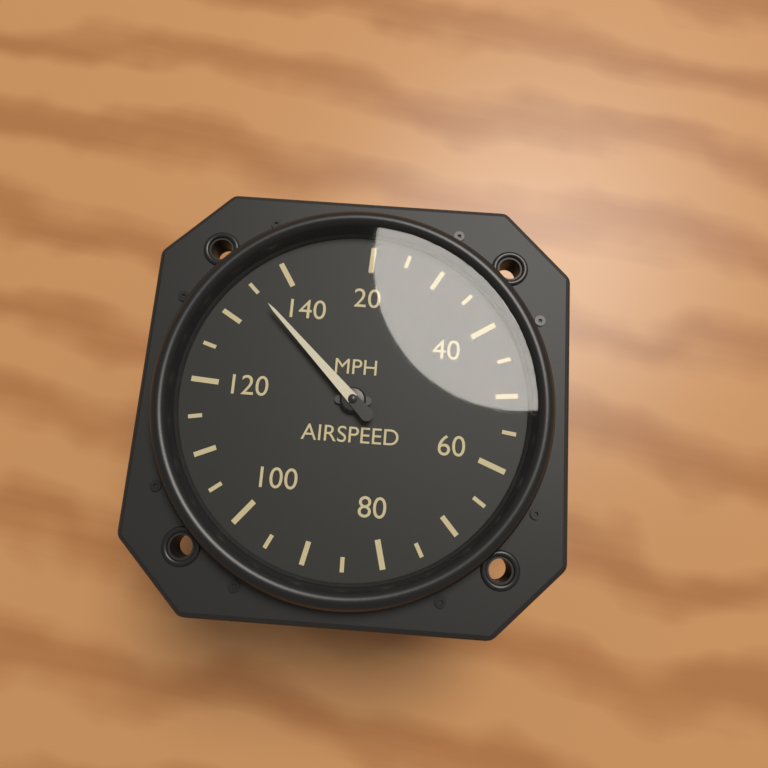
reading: 135 MPH
